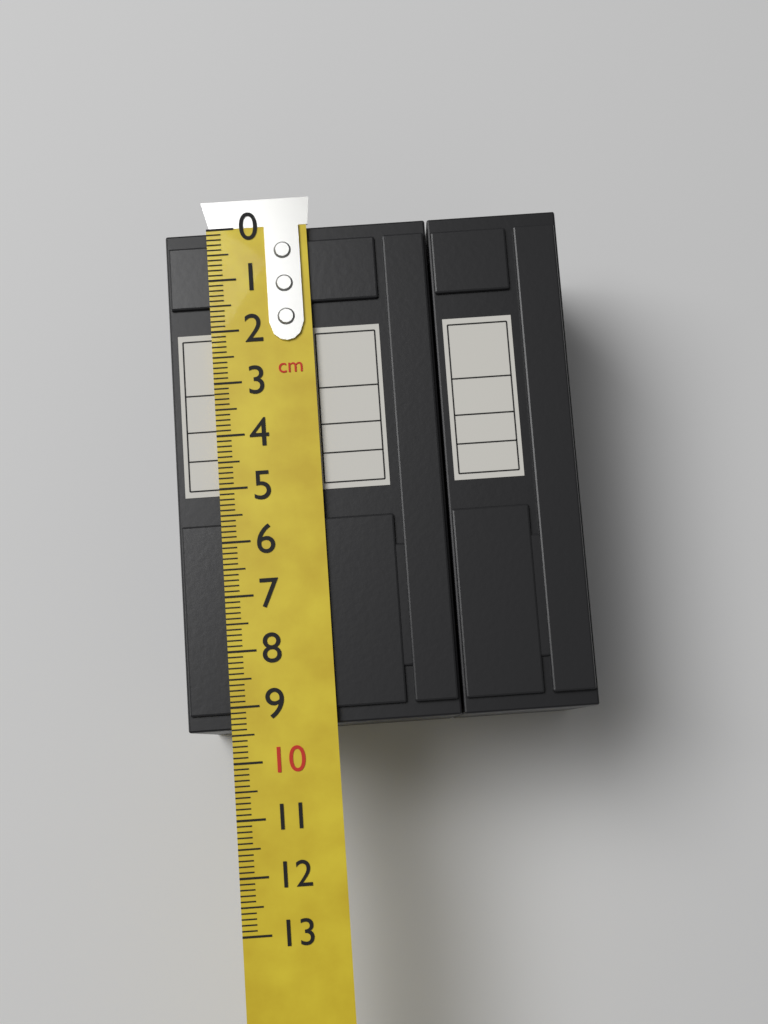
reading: 9.4 cm
